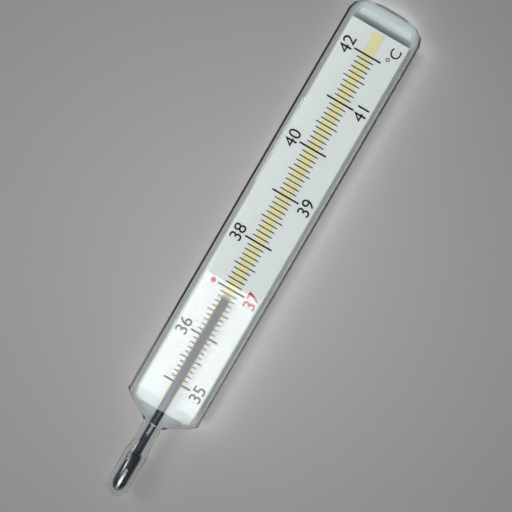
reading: 36.8 °C
